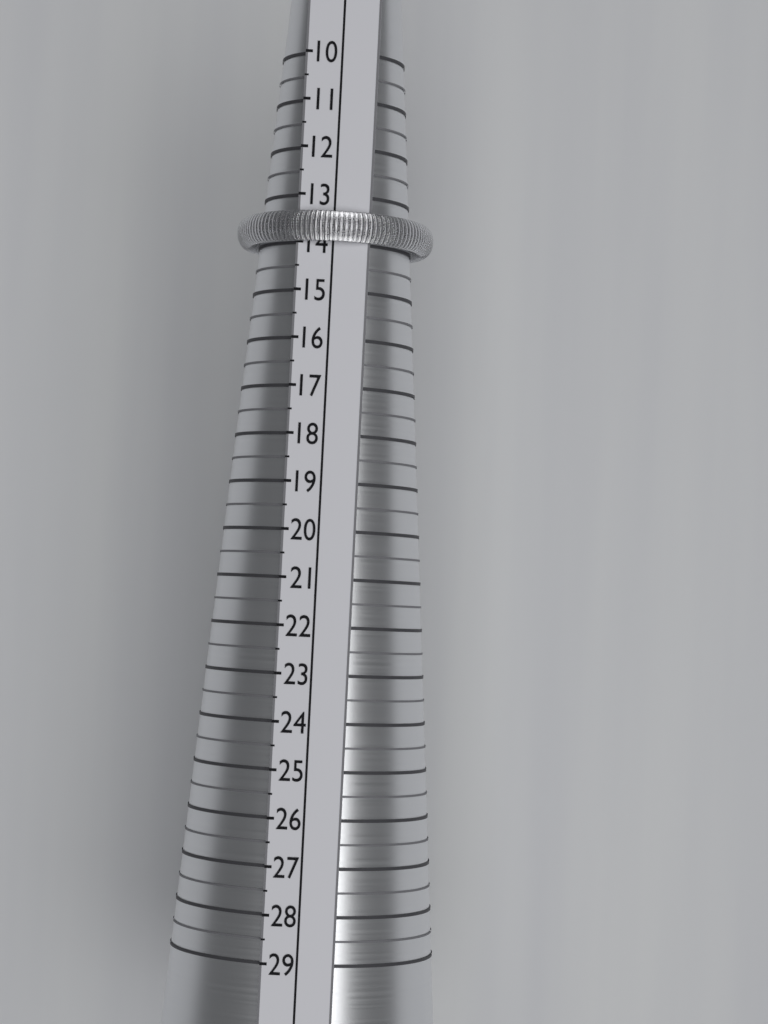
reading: 14.0 (no unit)
